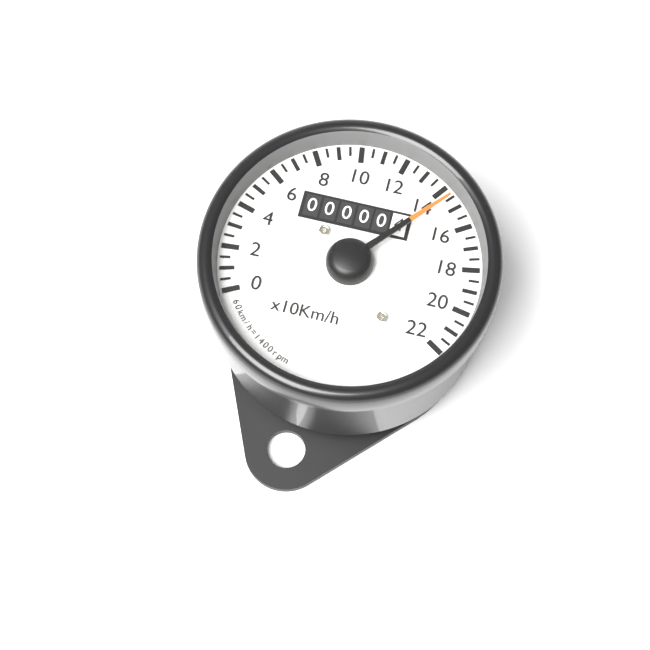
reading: 14.5 x10 km/h
